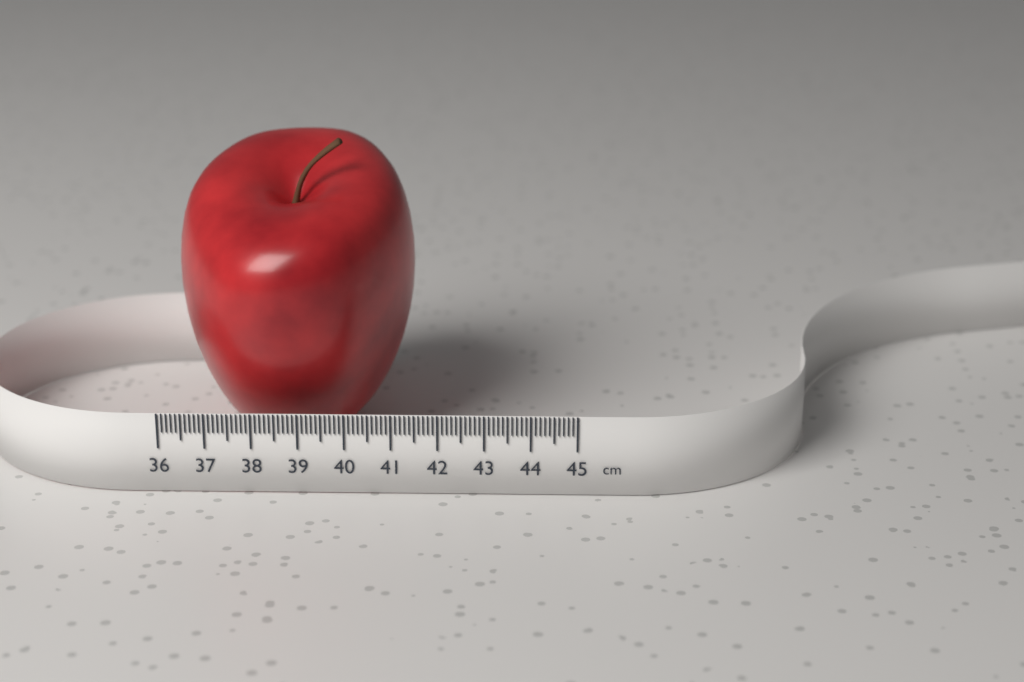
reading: 41.3 cm
